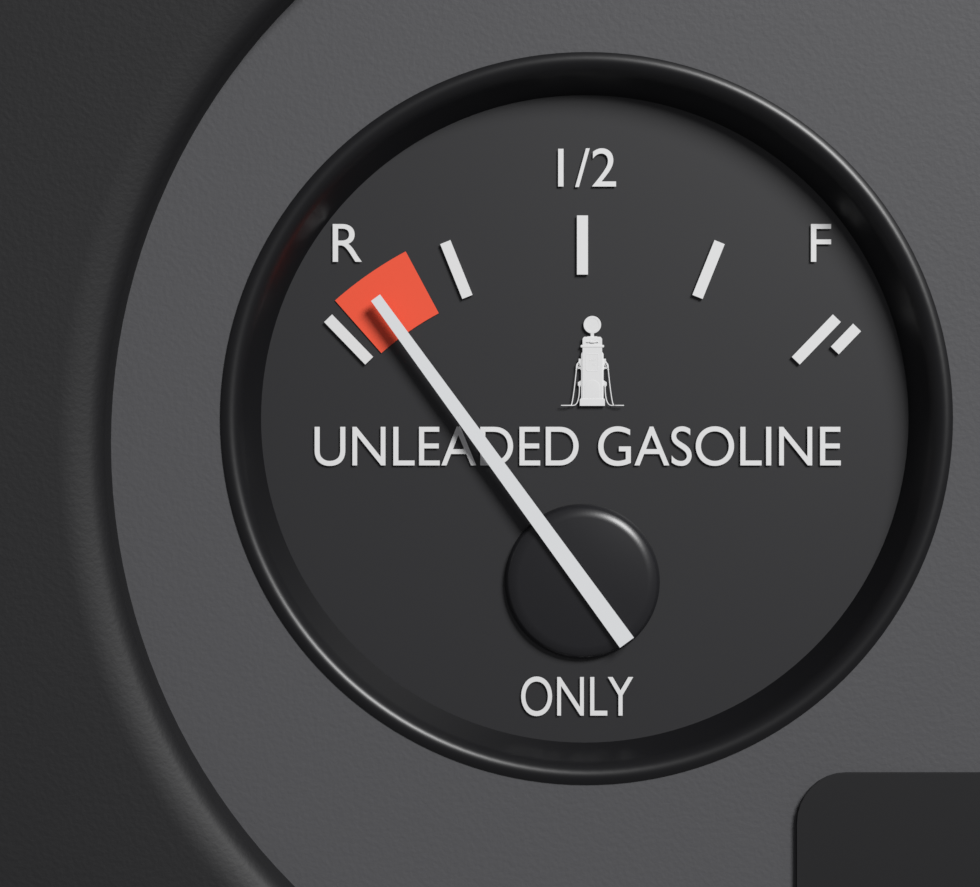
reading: 0.09 (no unit)
